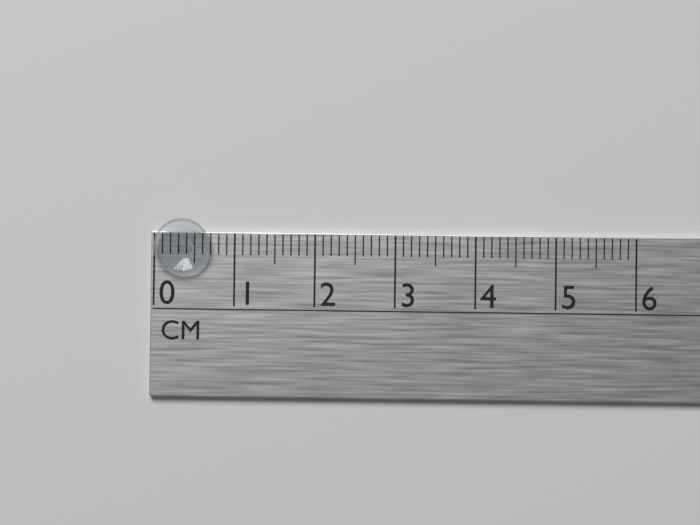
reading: 0.7 cm
